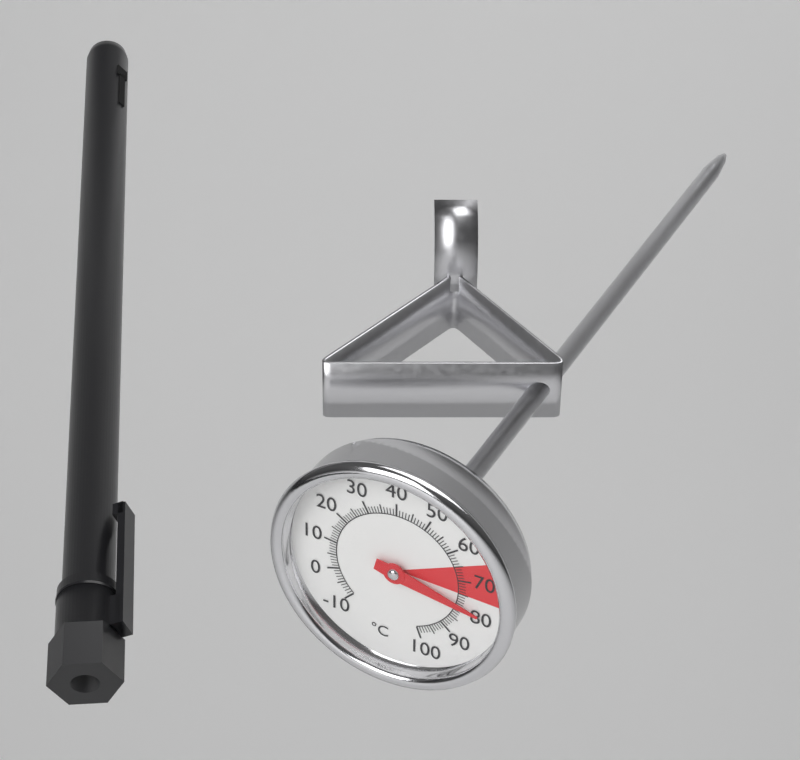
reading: 79 °C
